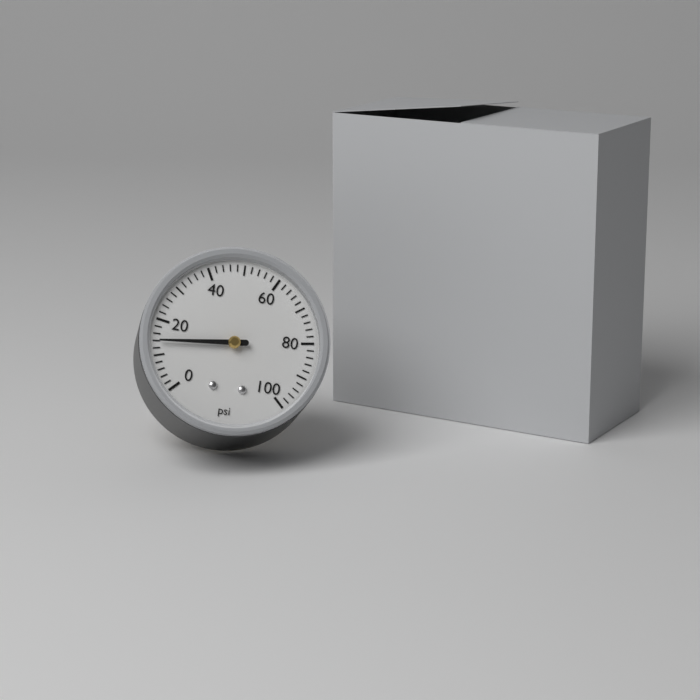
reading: 14 psi
